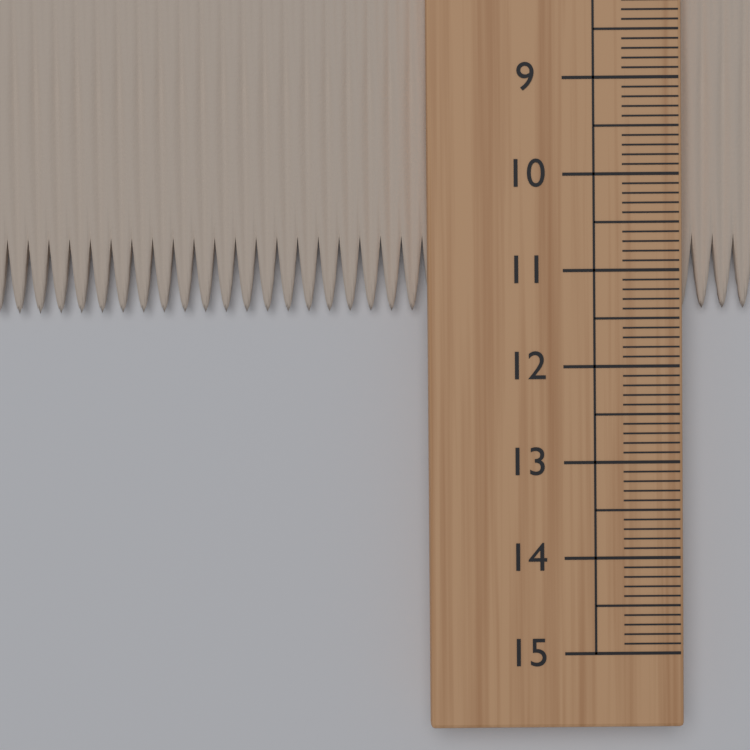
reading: 11.4 cm
